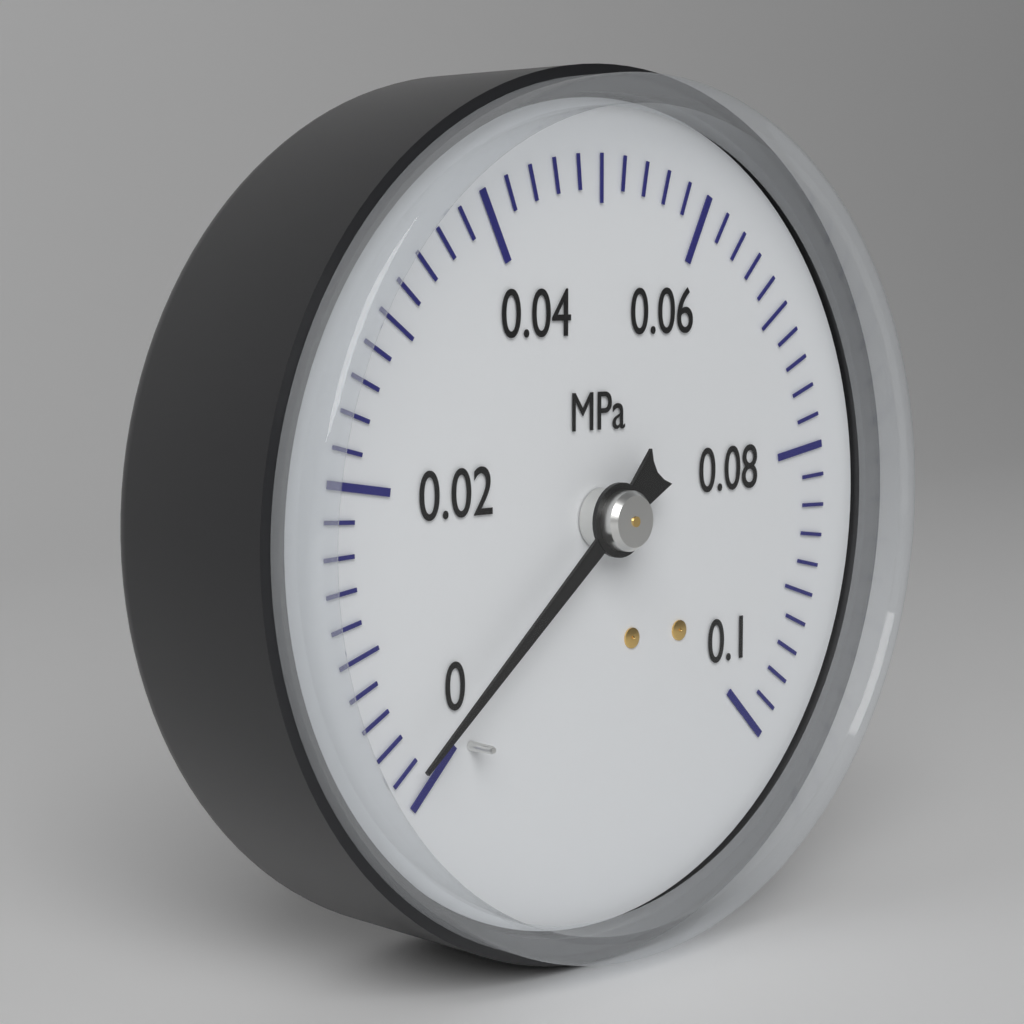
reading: 0.002 MPa
